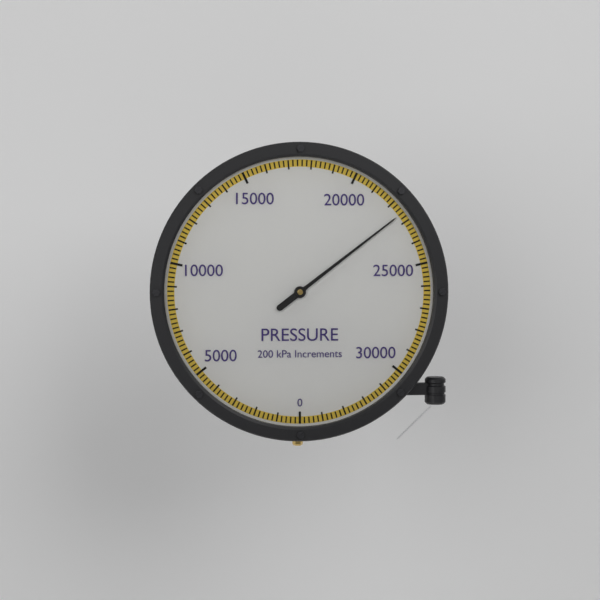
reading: 22600 kPa
